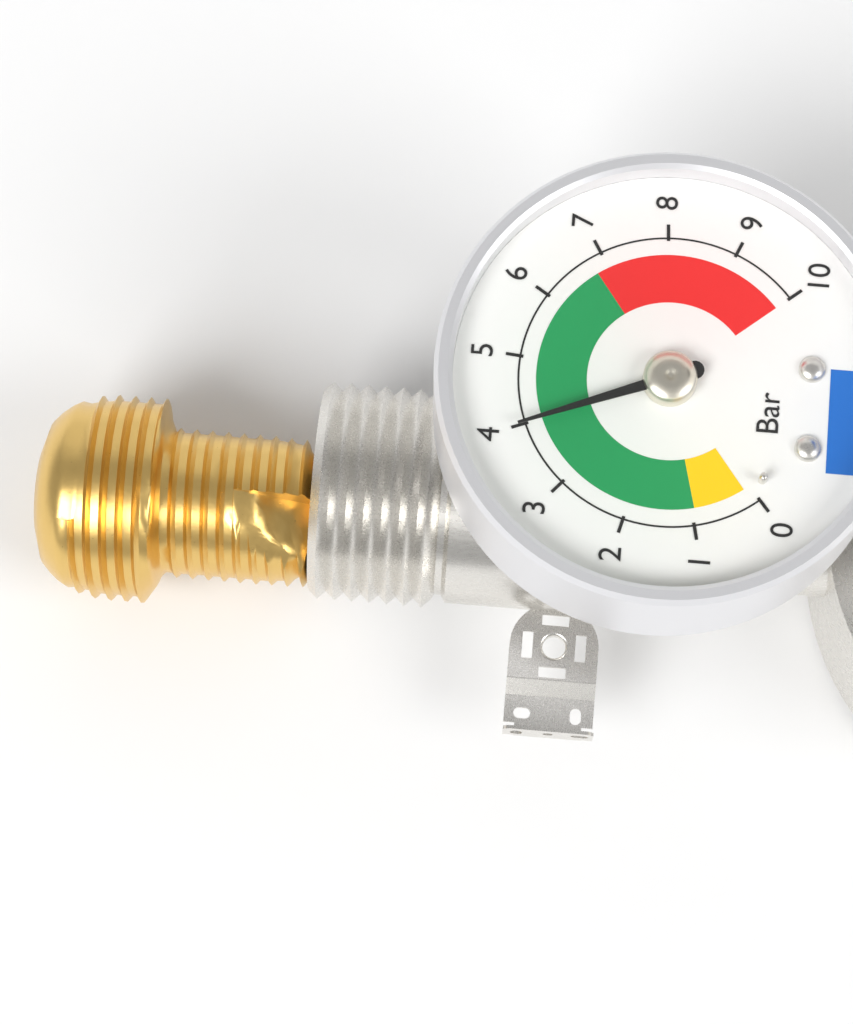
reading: 4 bar
